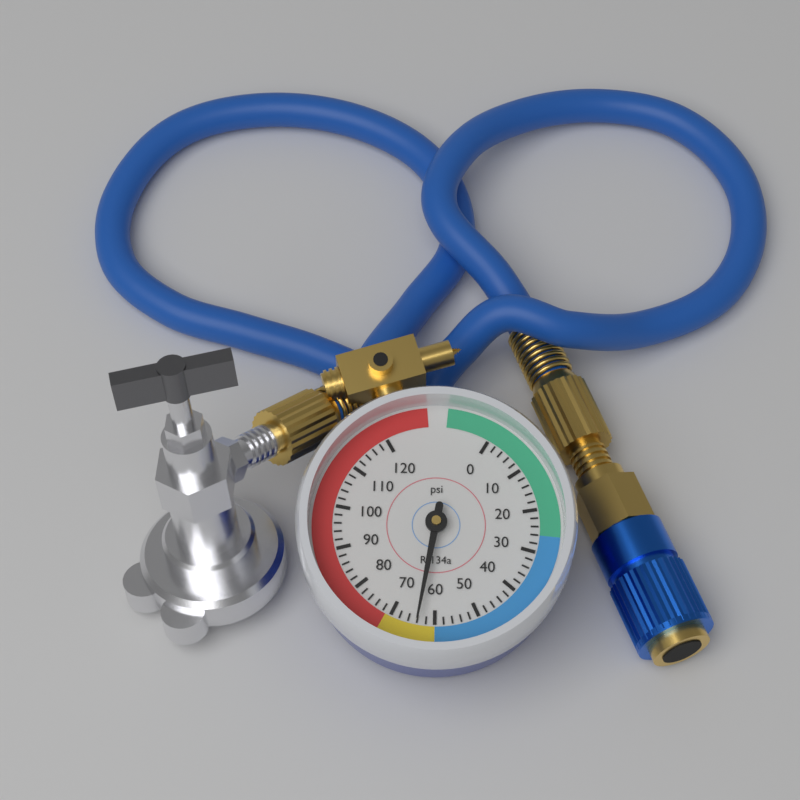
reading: 64 psi
